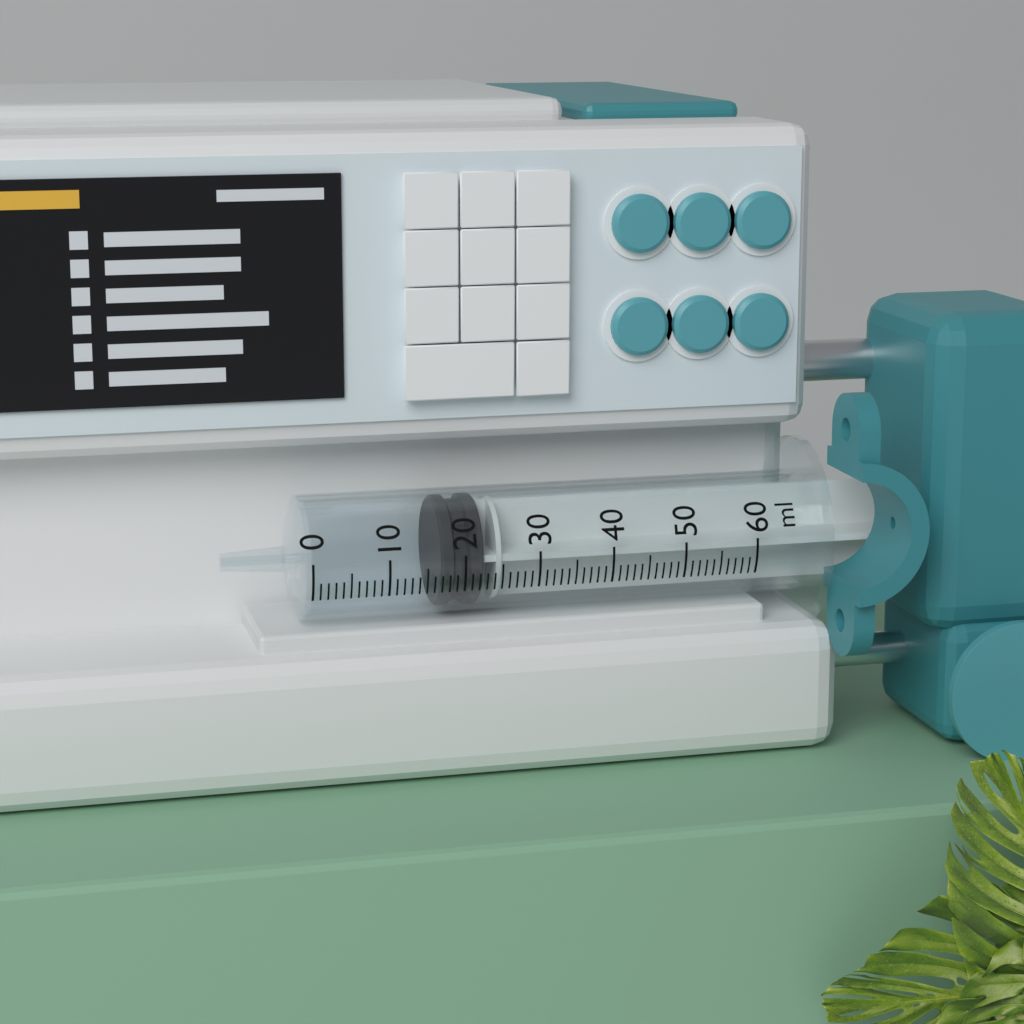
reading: 17 ml
